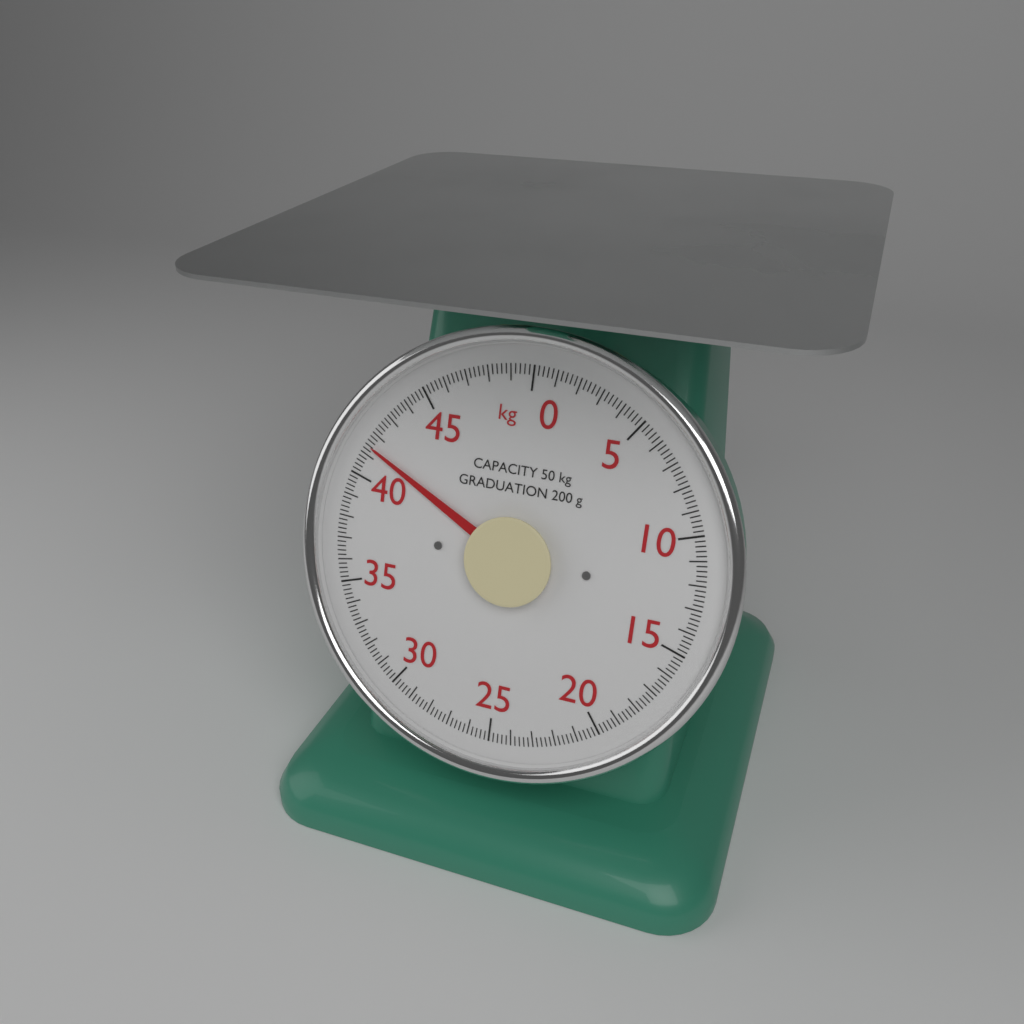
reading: 41.4 kg
